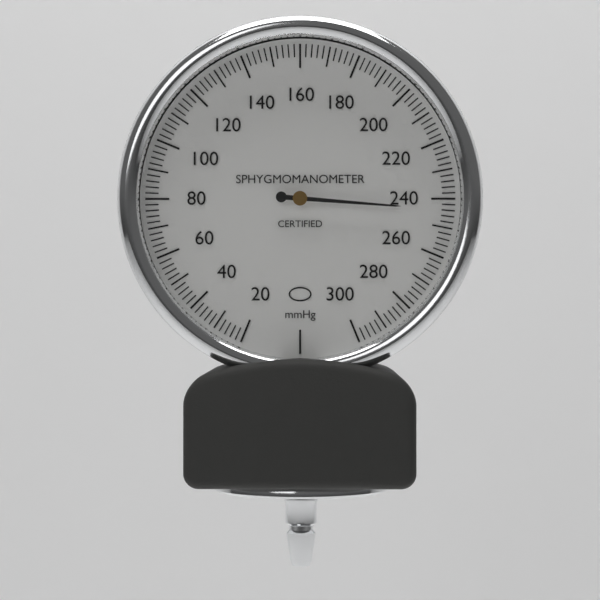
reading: 244 mmHg
